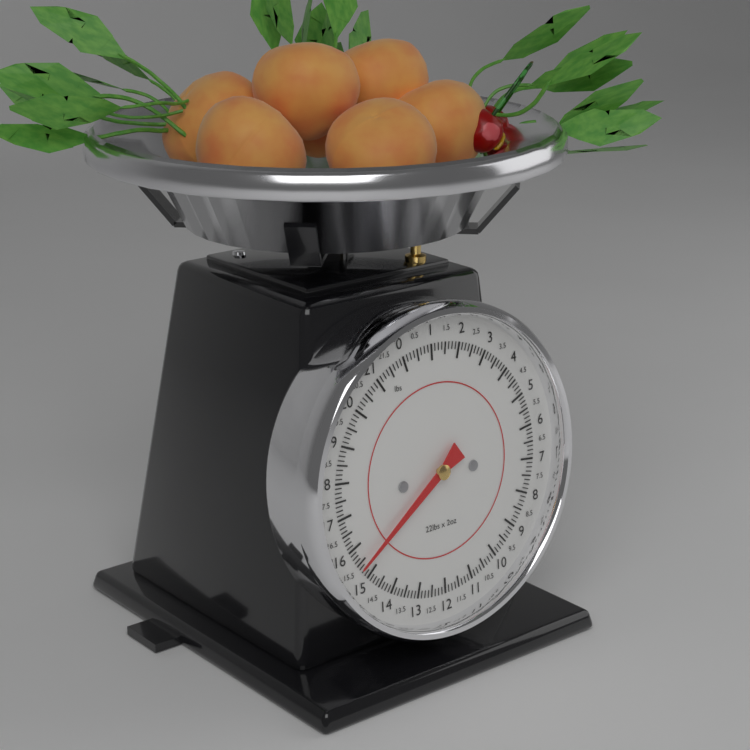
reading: 15.375 lbs
